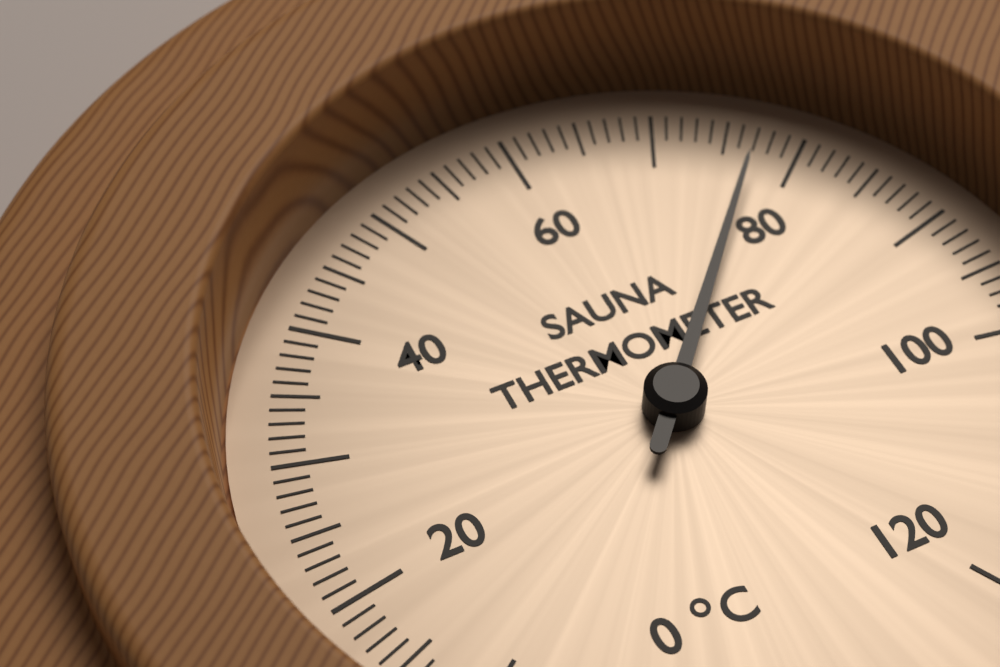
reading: 77 °C
